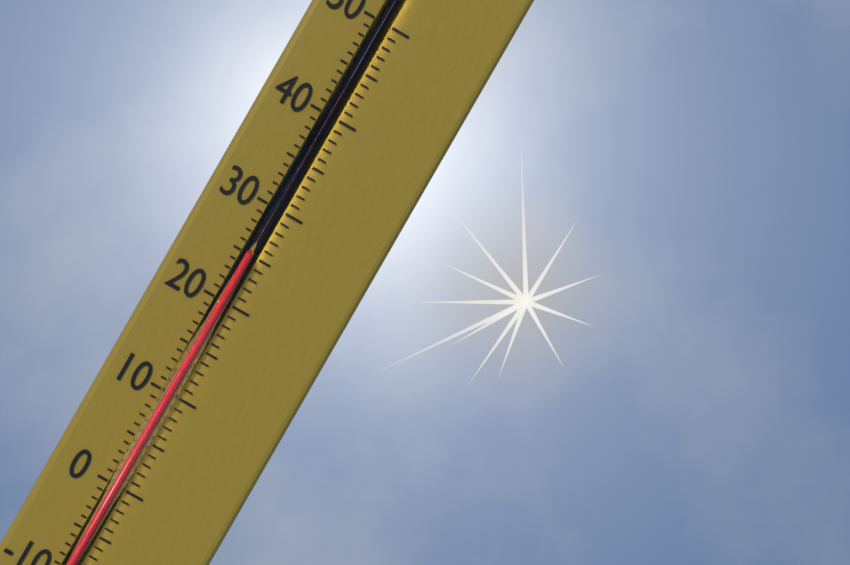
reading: 25 °C
